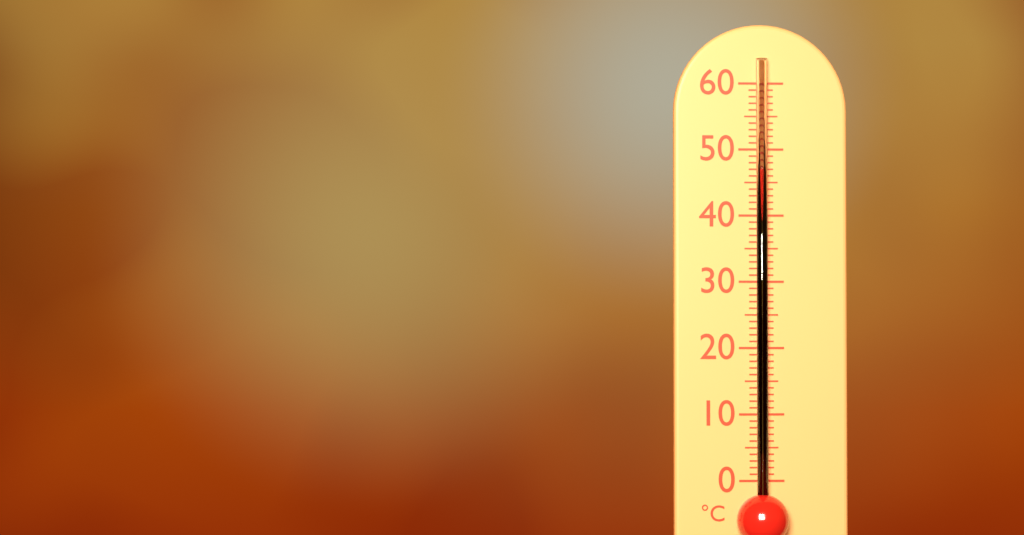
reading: 47 °C
